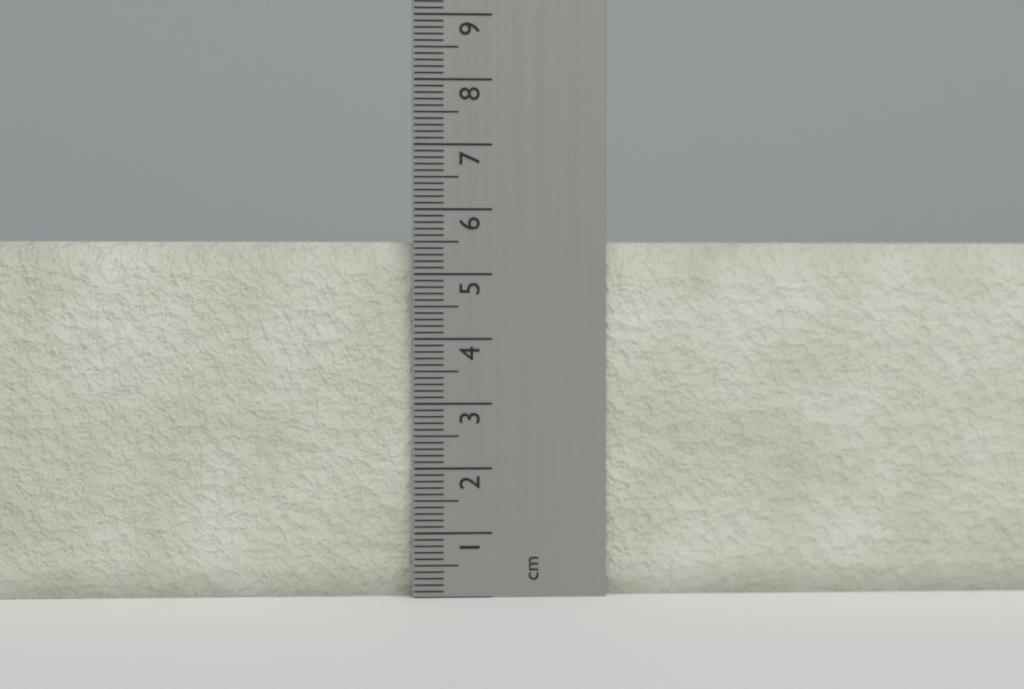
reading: 5.5 cm
